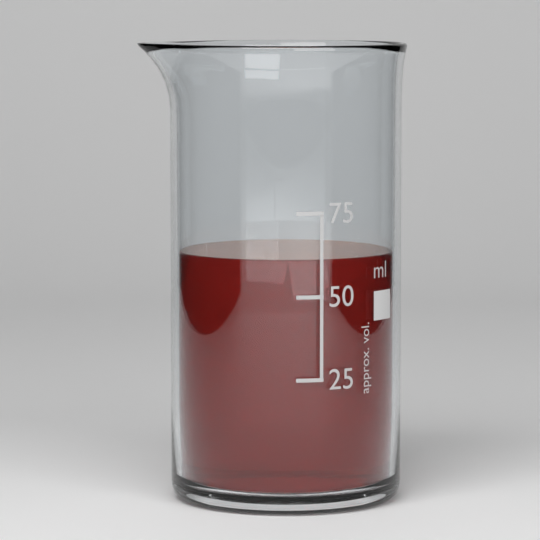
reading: 61 ml
